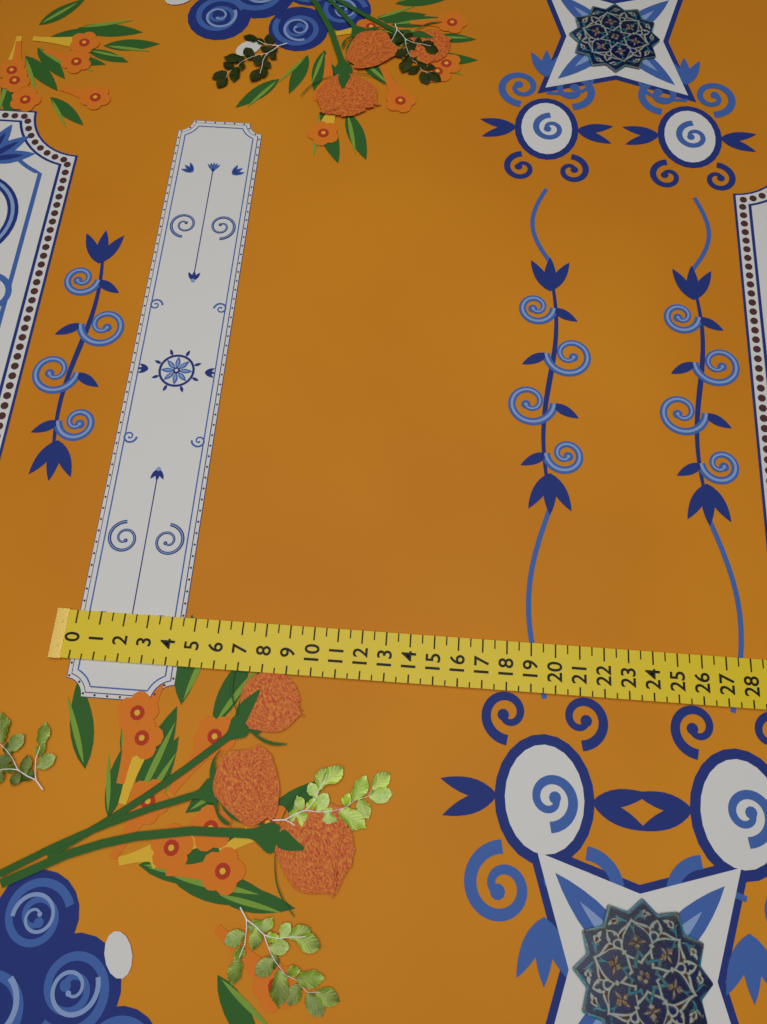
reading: 4.5 (no unit)
